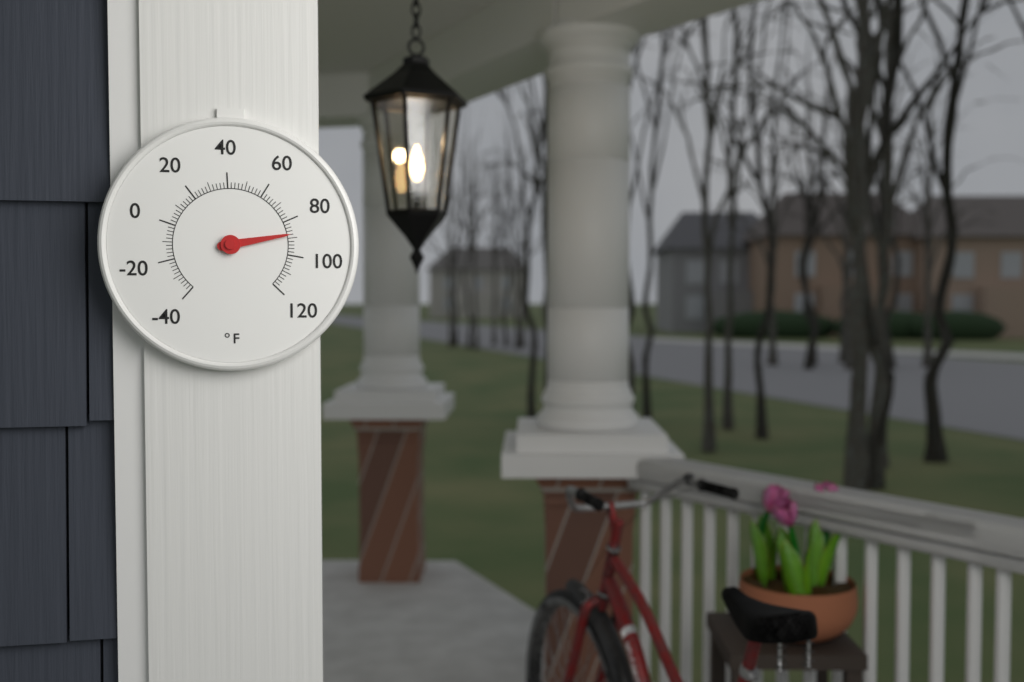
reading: 88 °F
